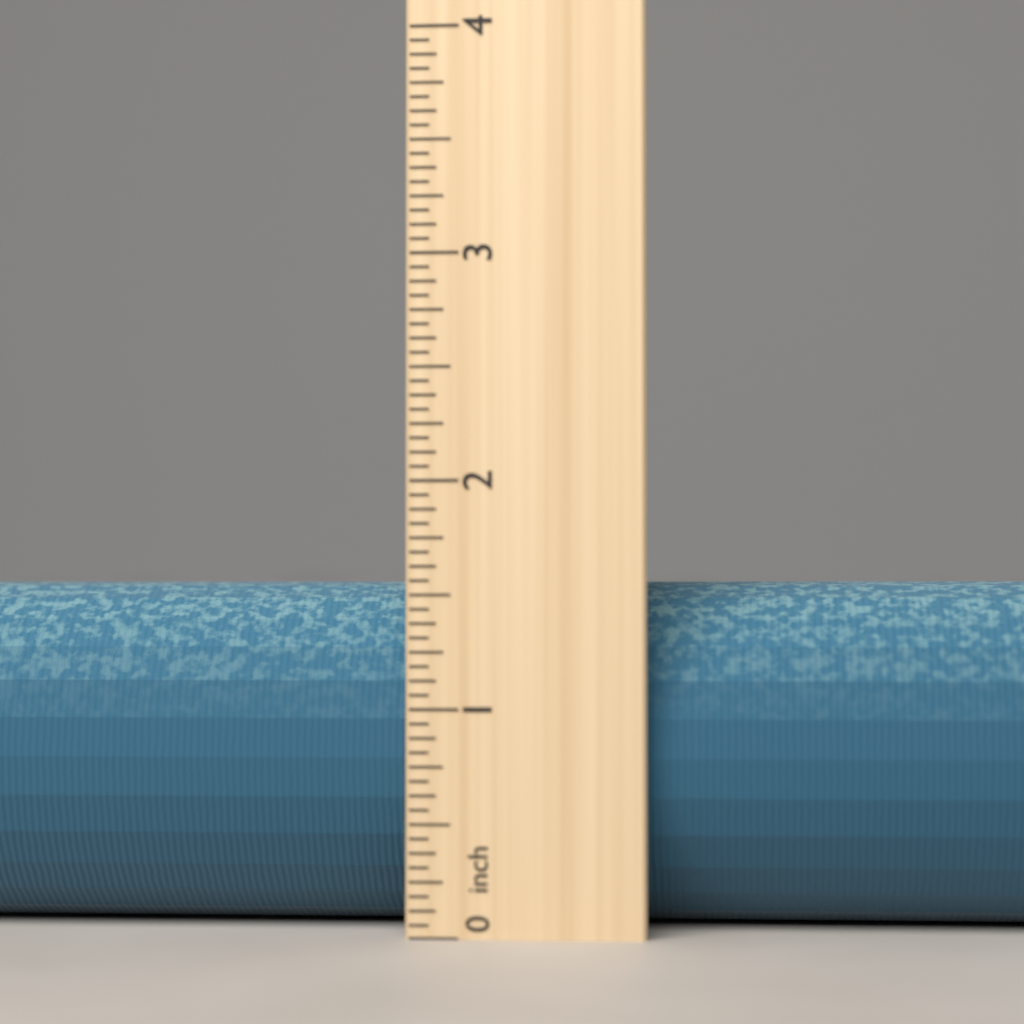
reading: 1.5625 inch
